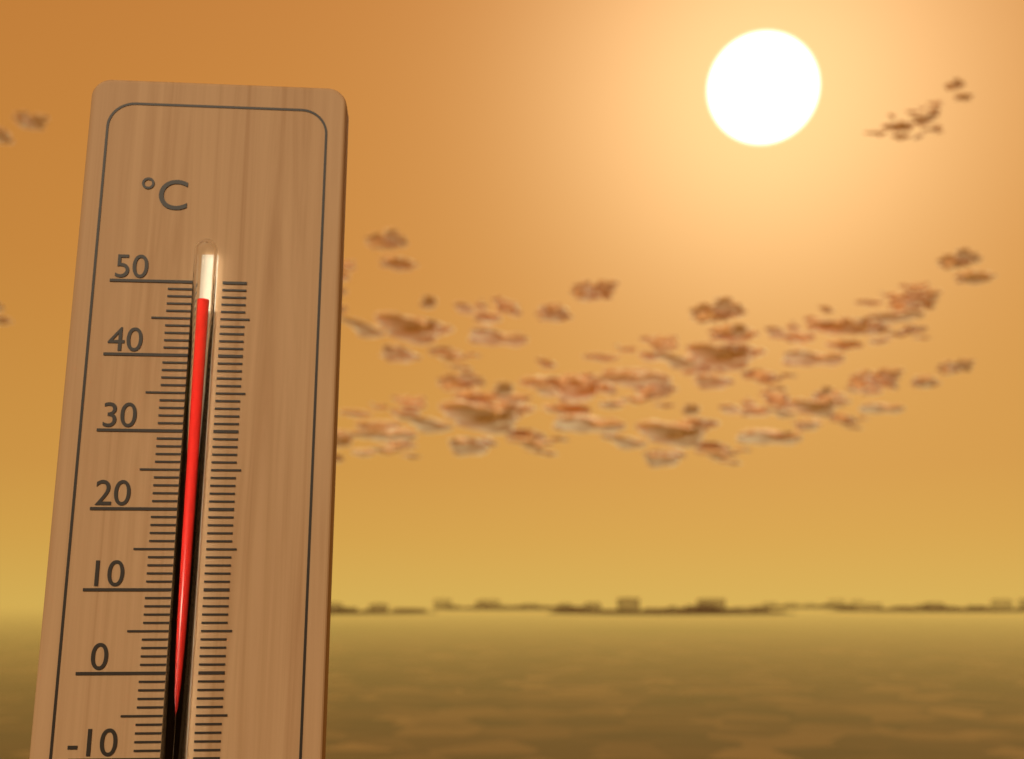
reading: 47 °C
